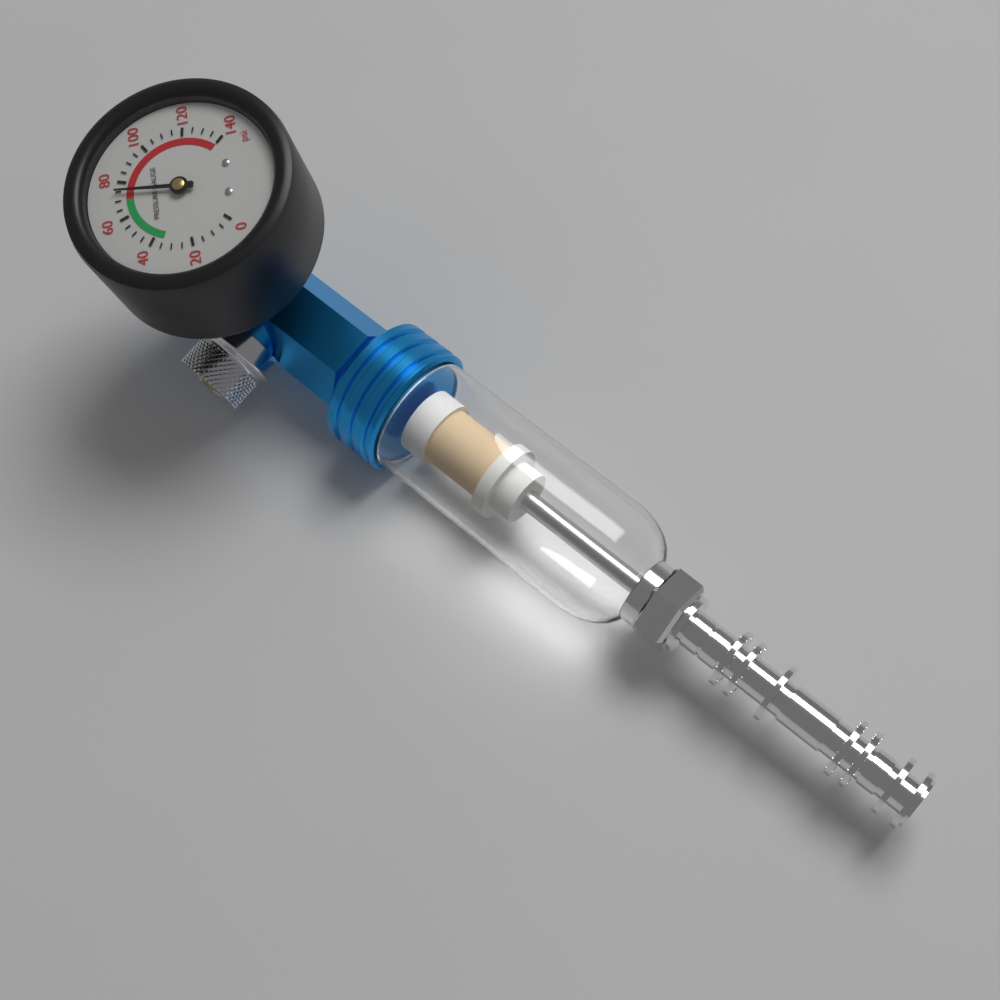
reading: 75 psi
